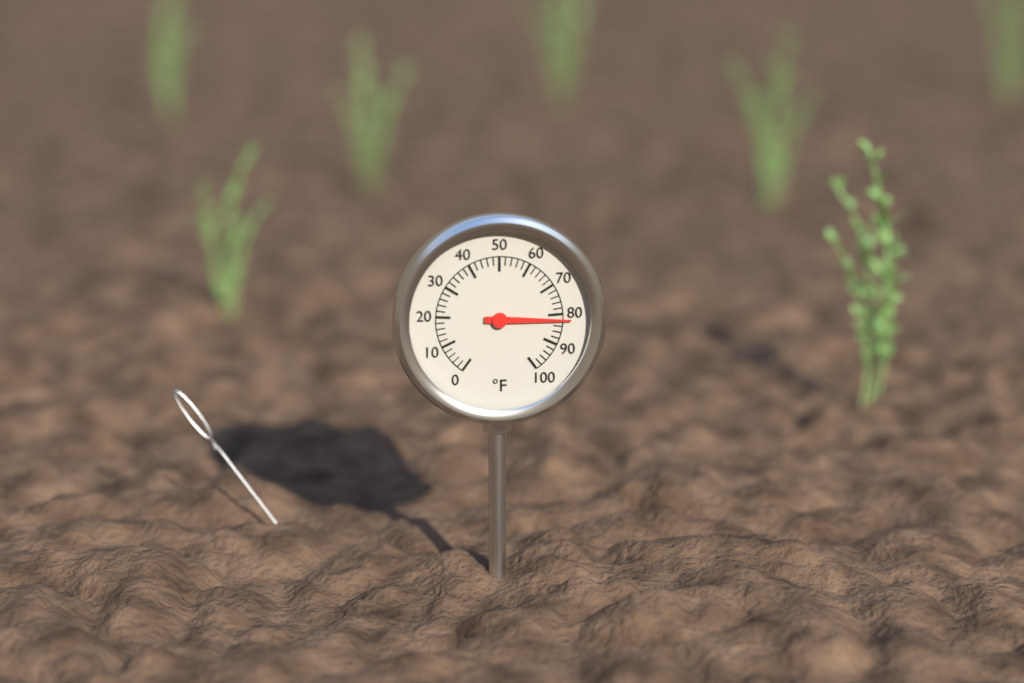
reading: 82 °F
